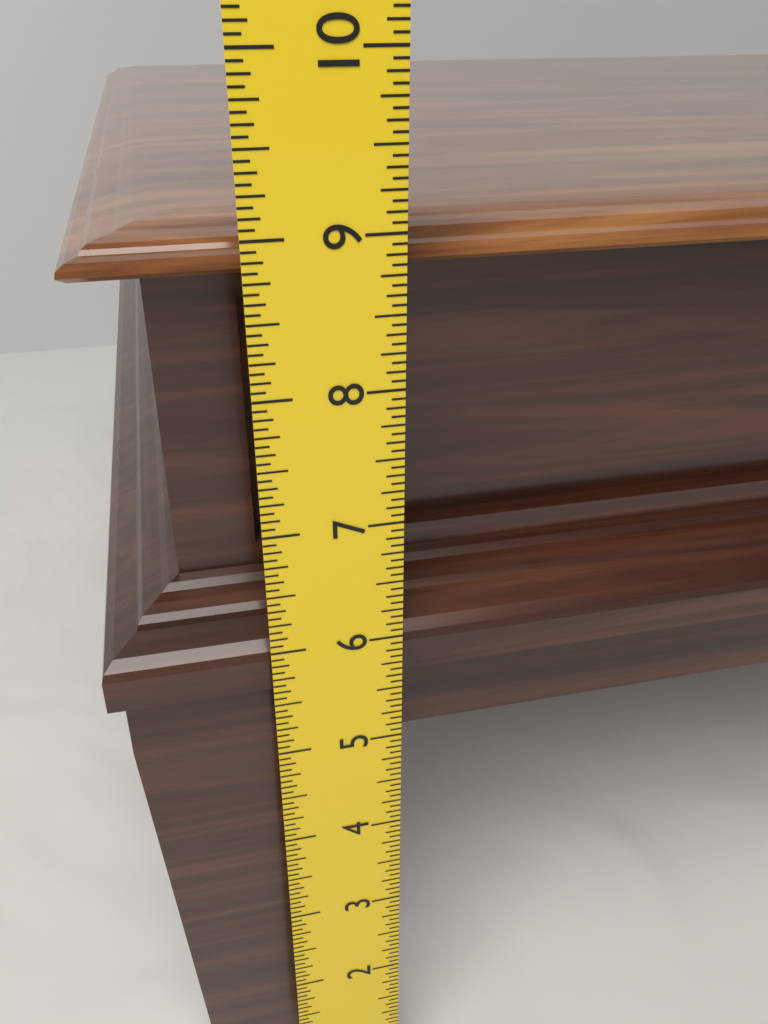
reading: 9.0000 in
